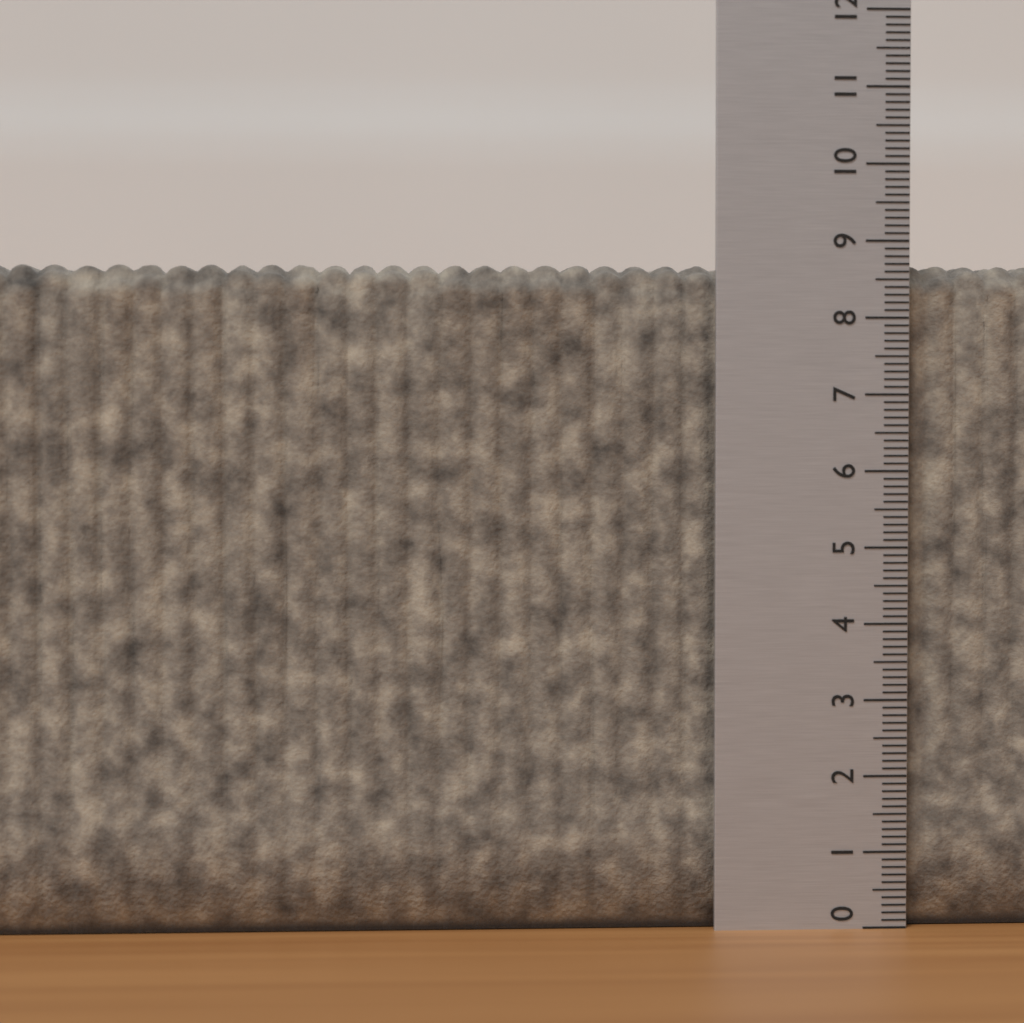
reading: 8.7 (no unit)
